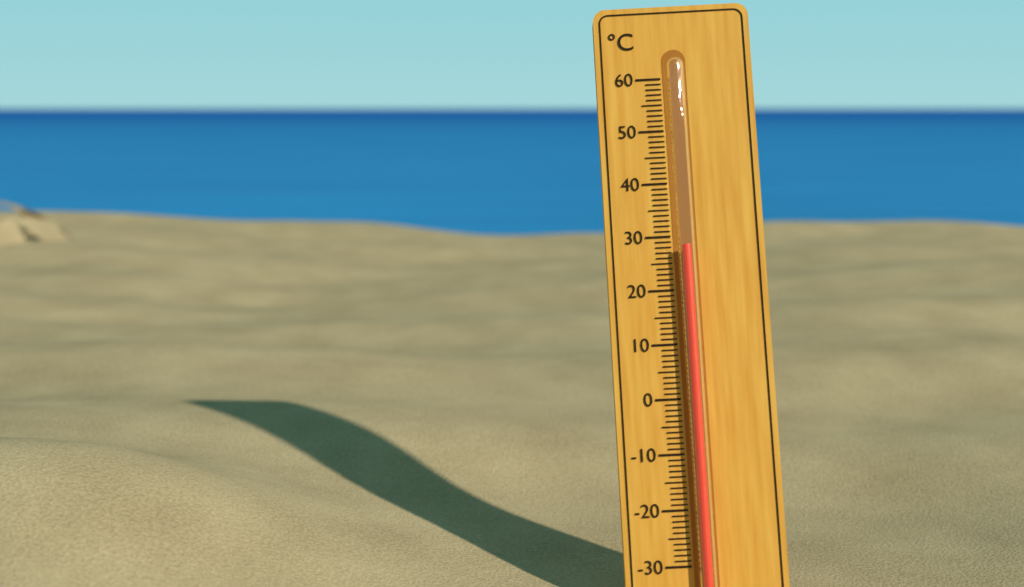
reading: 28 °C
